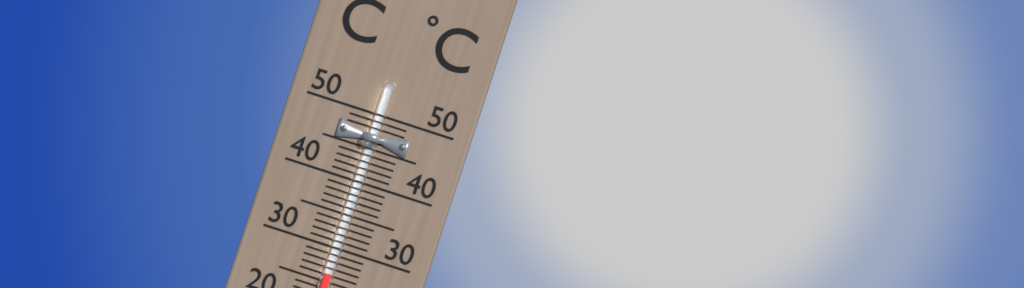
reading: 26 °C
